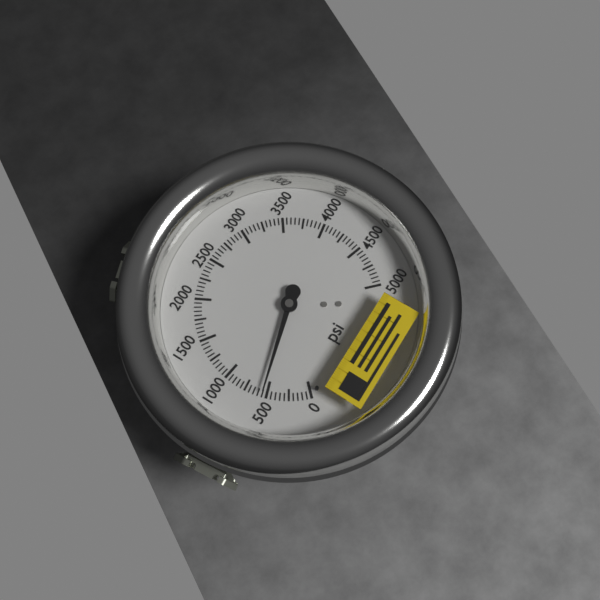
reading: 550 psi
